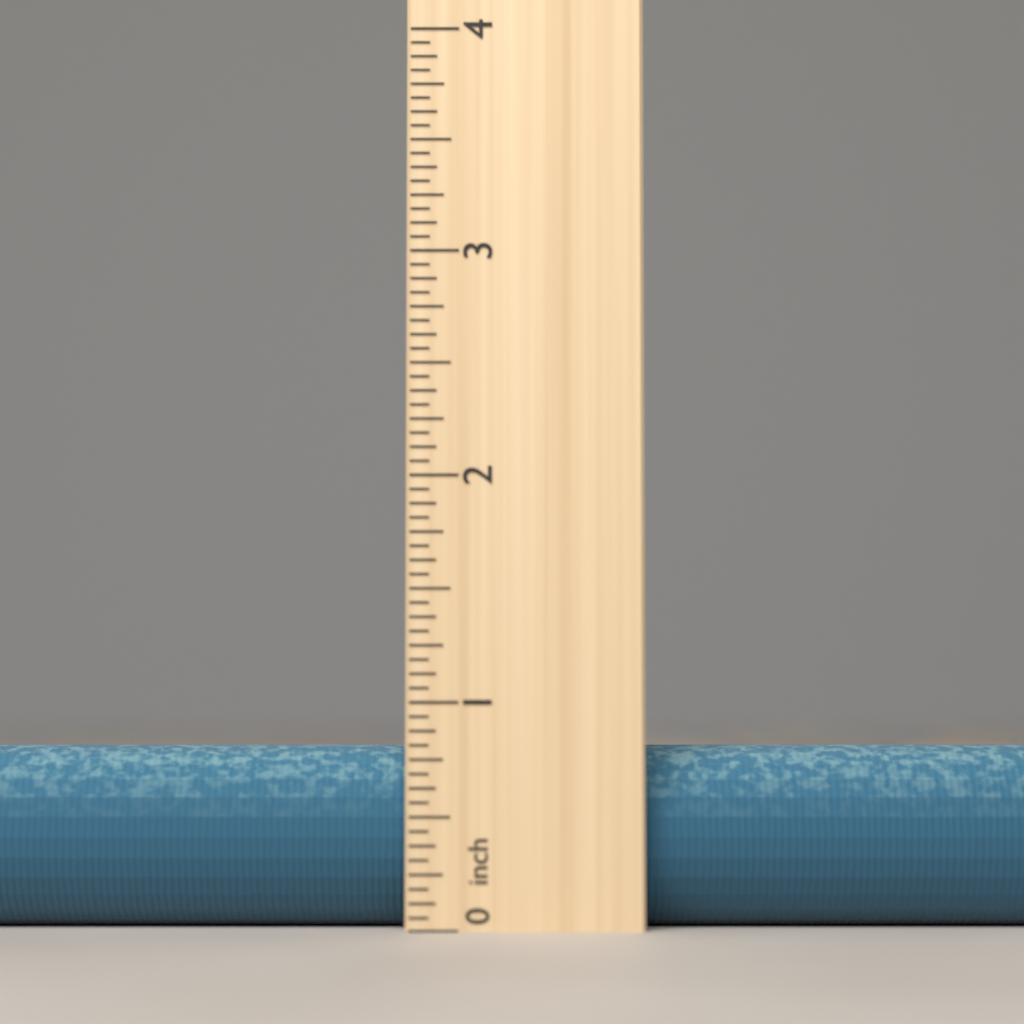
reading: 0.8125 inch
